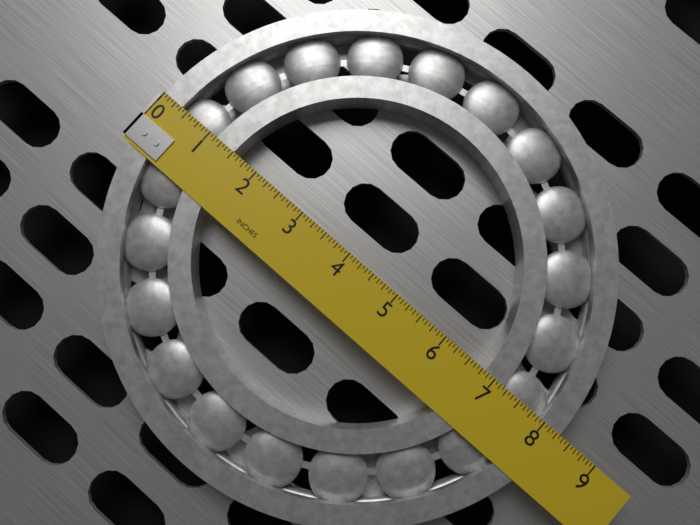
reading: 8.3125 in
